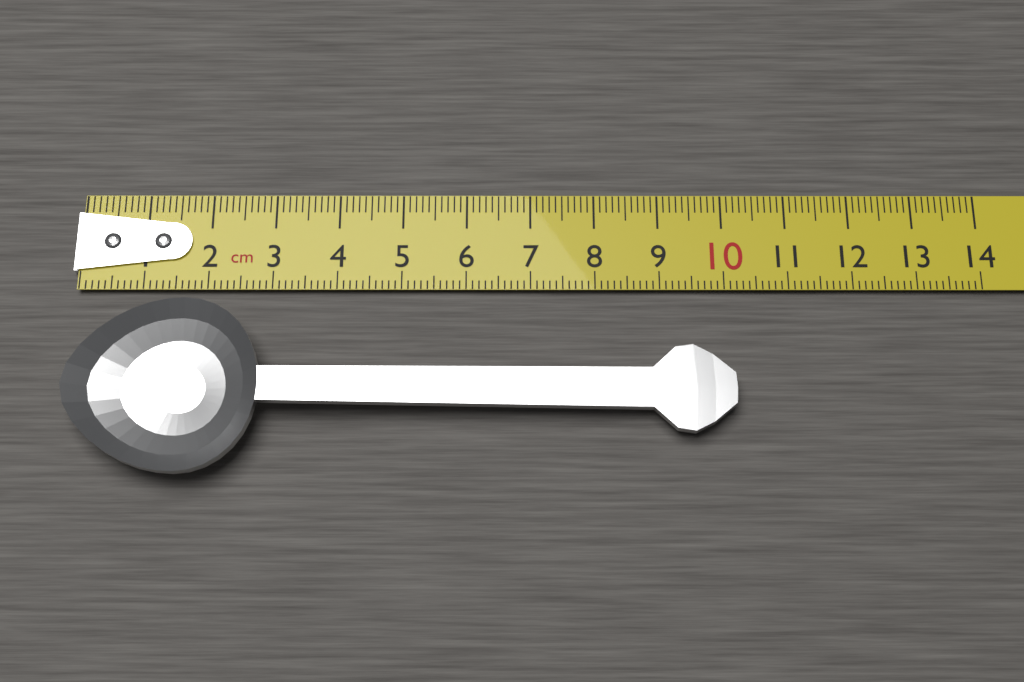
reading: 10.1 cm
